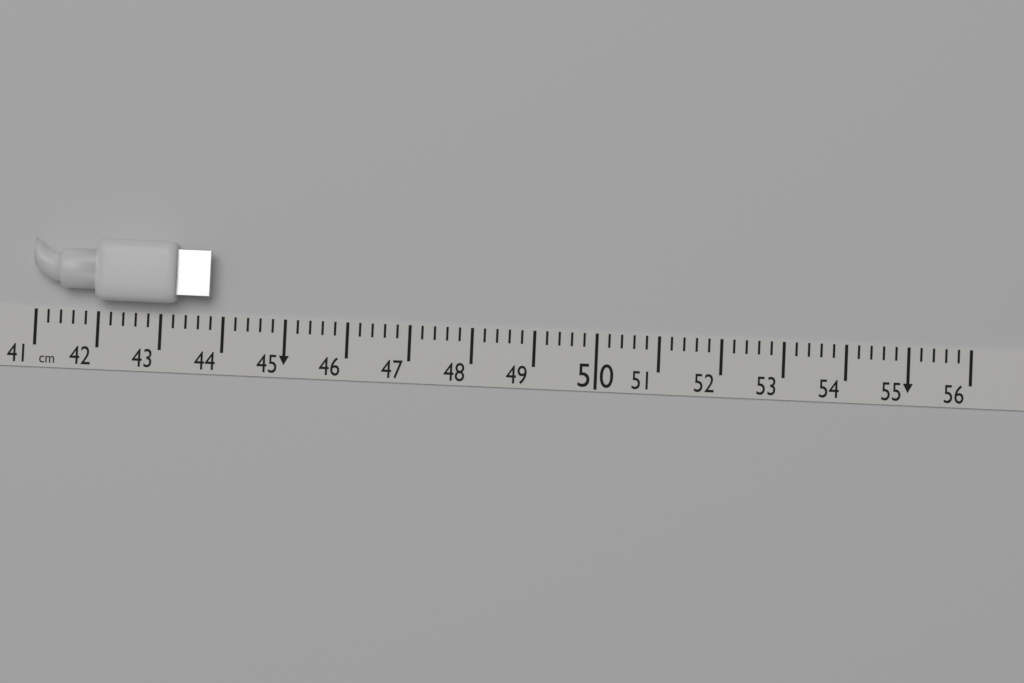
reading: 43.8 cm
